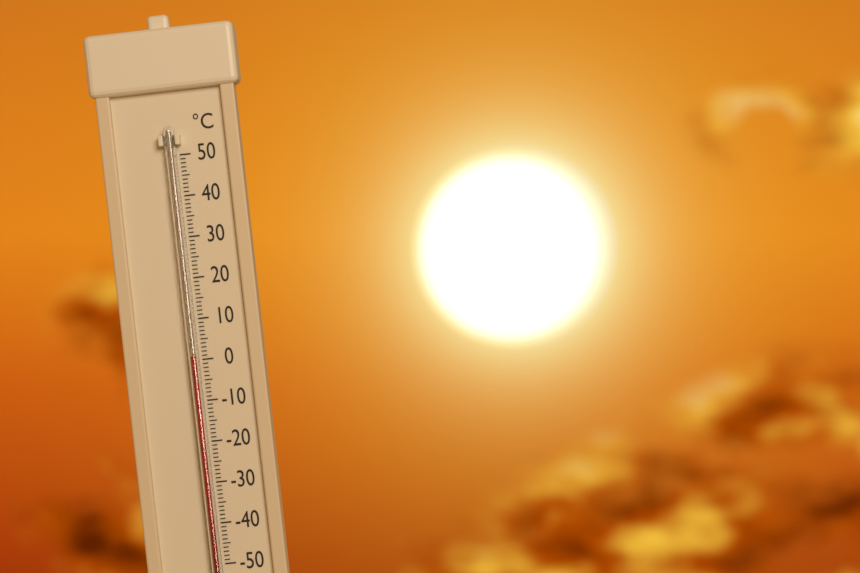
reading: 1 °C
